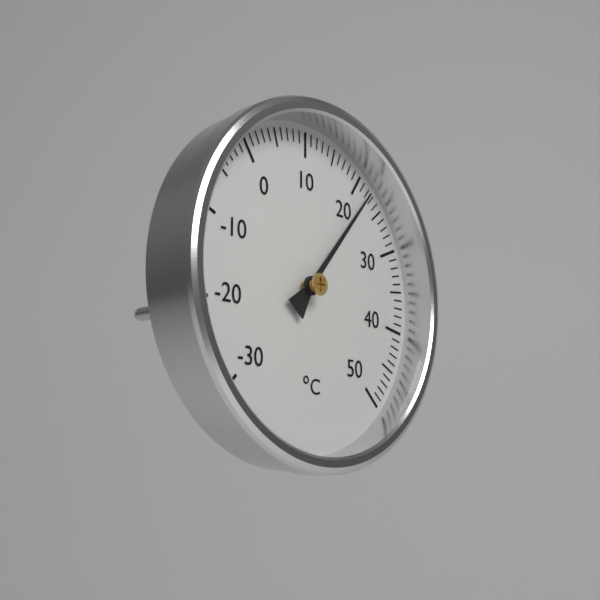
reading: 22 °C
